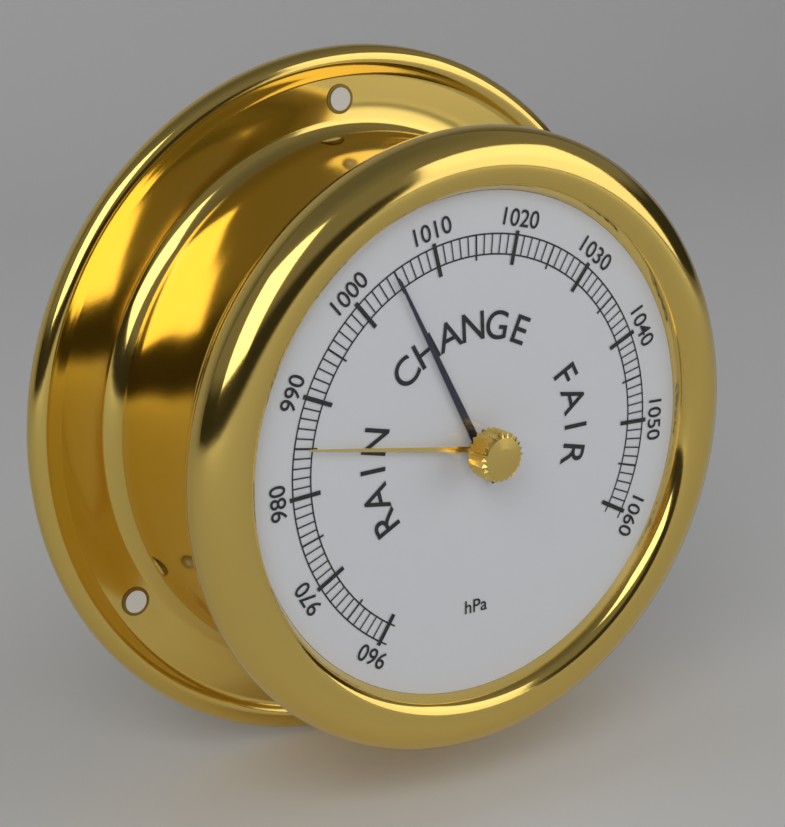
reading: 1005 hPa
